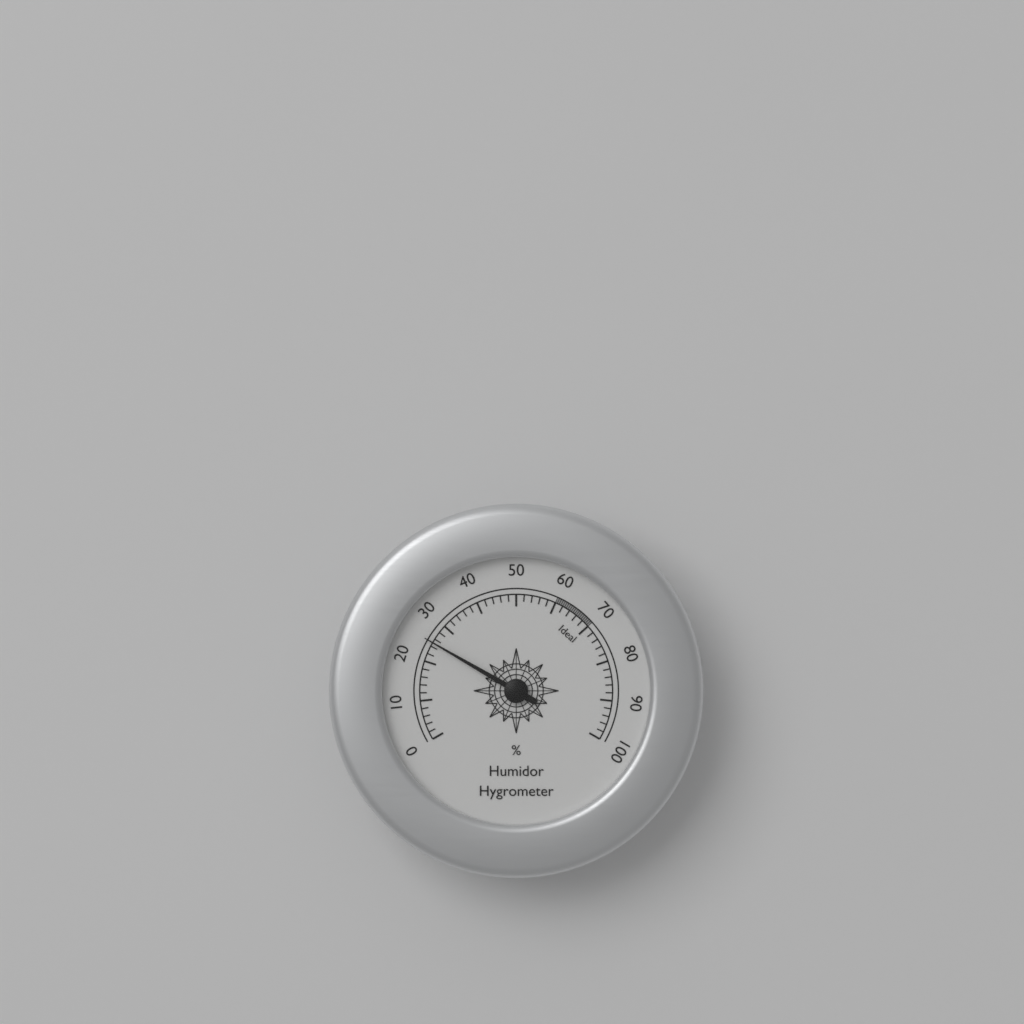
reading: 25 %
